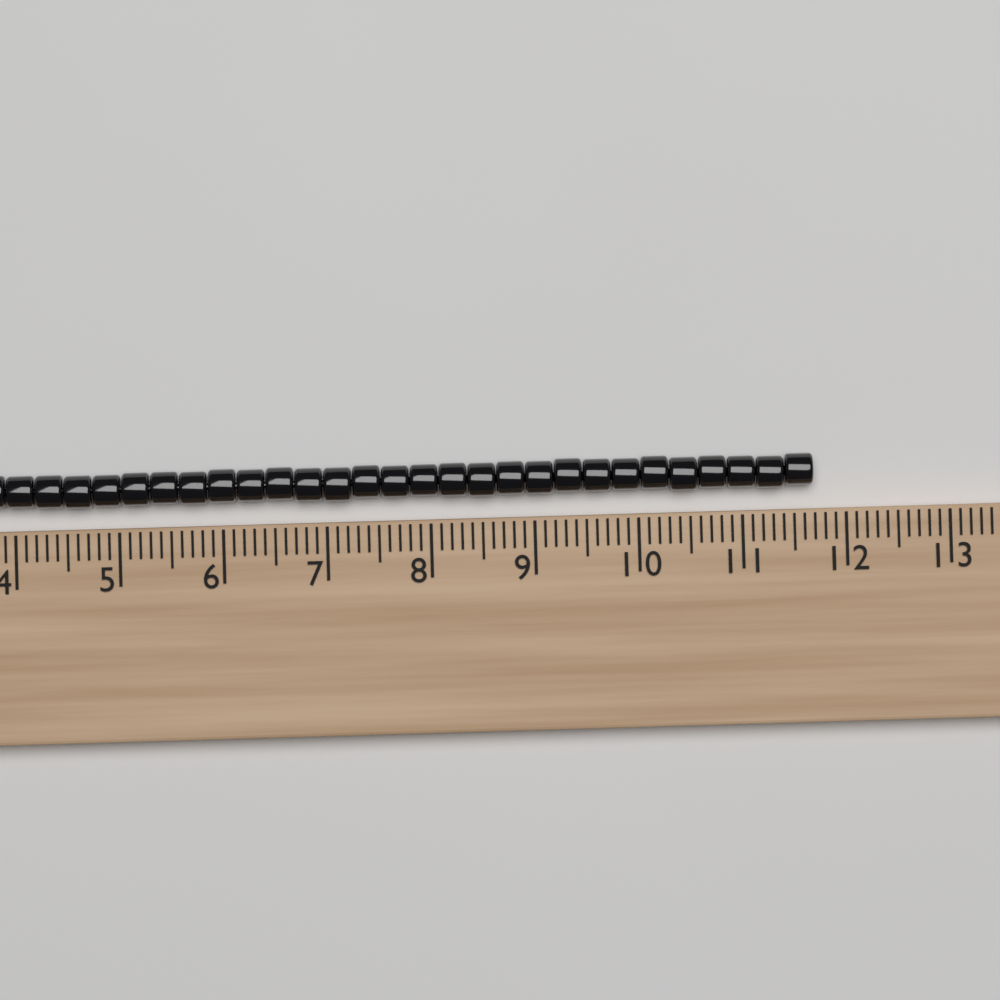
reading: 11.7 (no unit)
